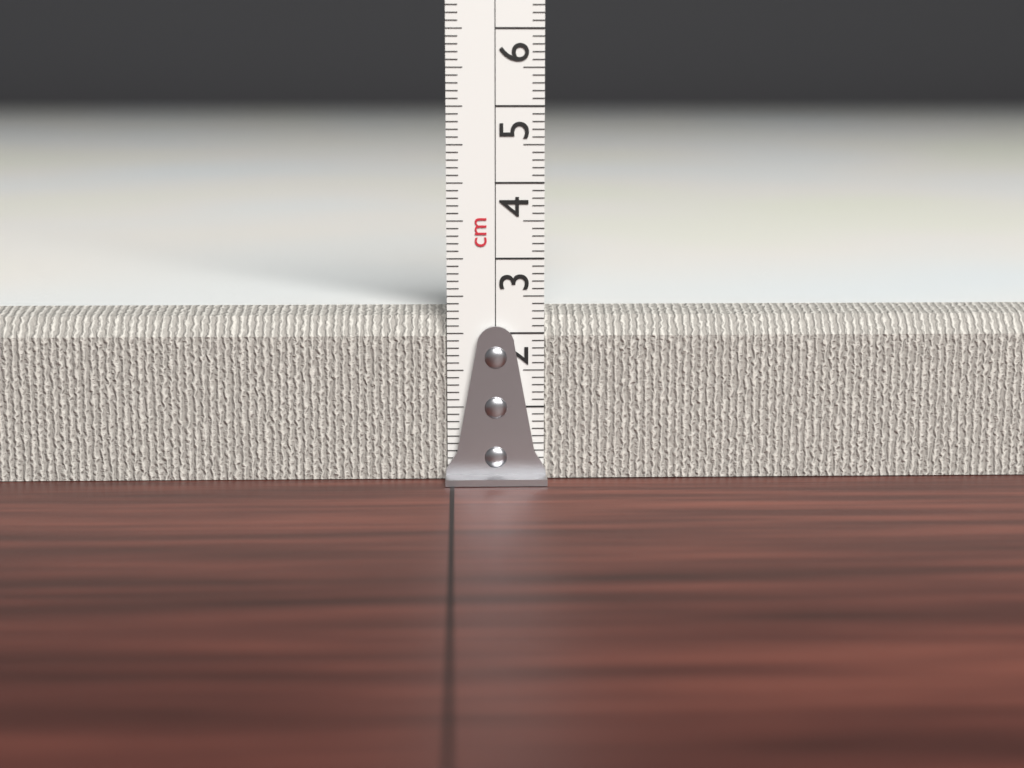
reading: 2.3 cm
